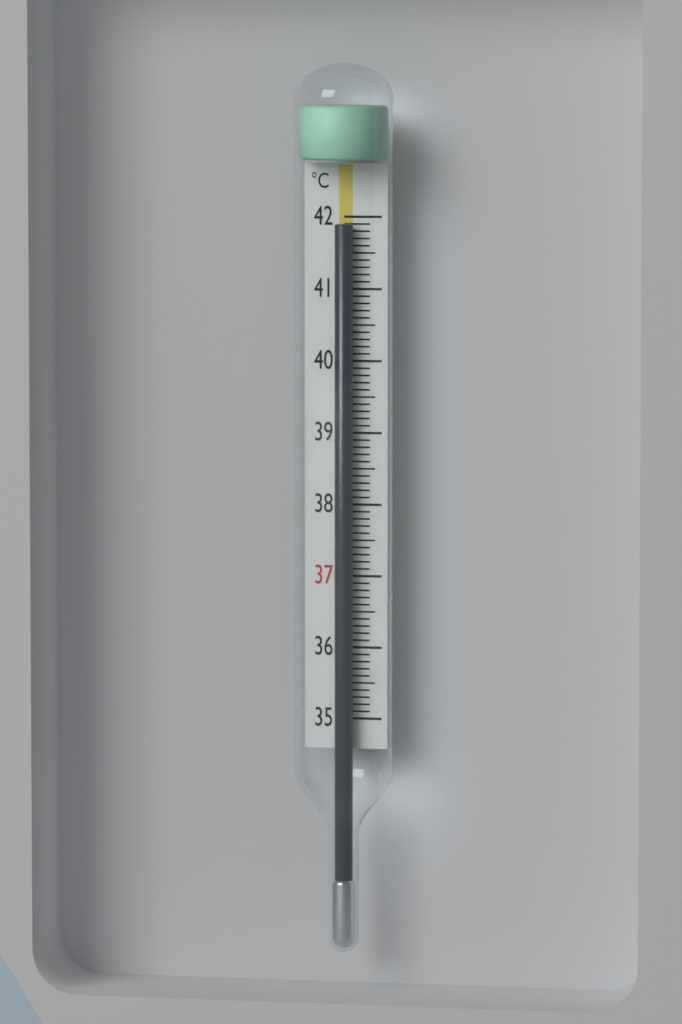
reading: 41.9 °C
